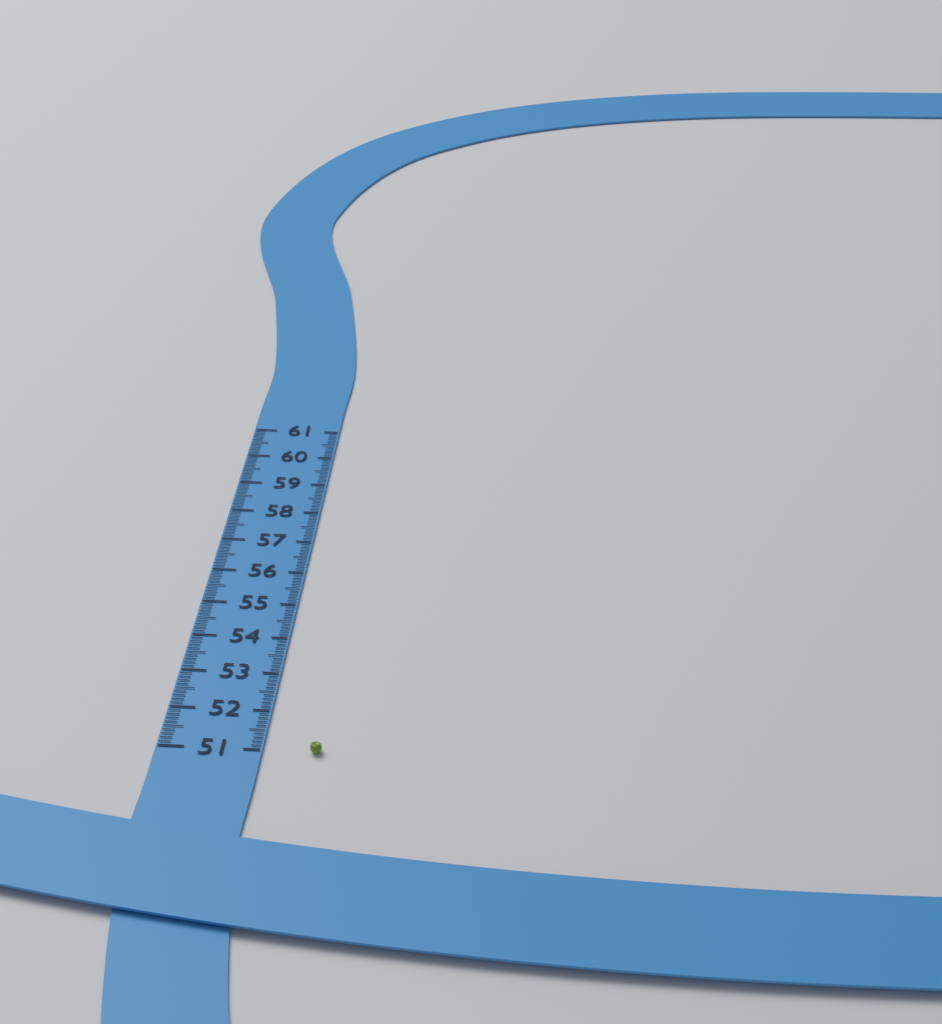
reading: 51.2 (no unit)
